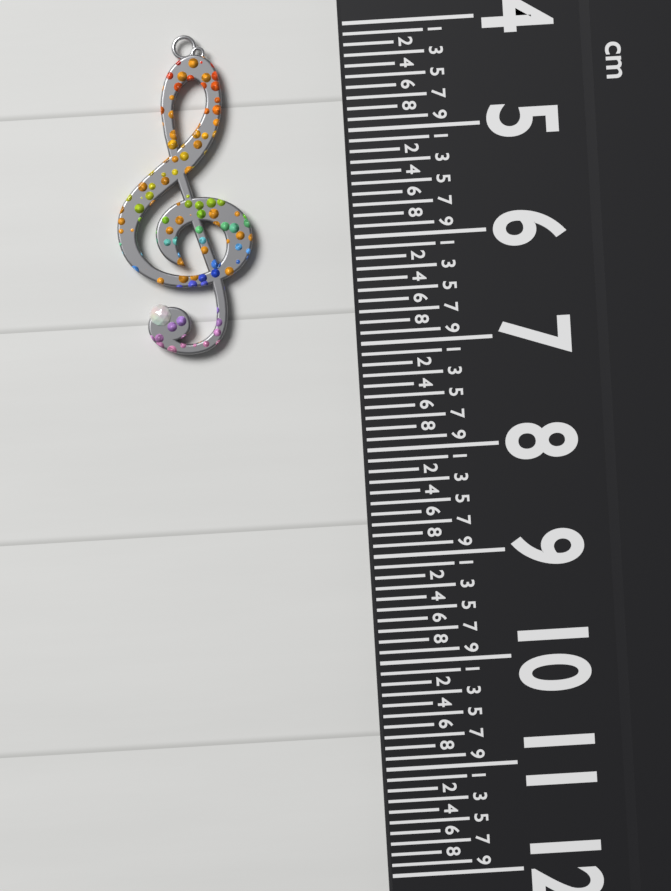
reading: 7.0 cm
